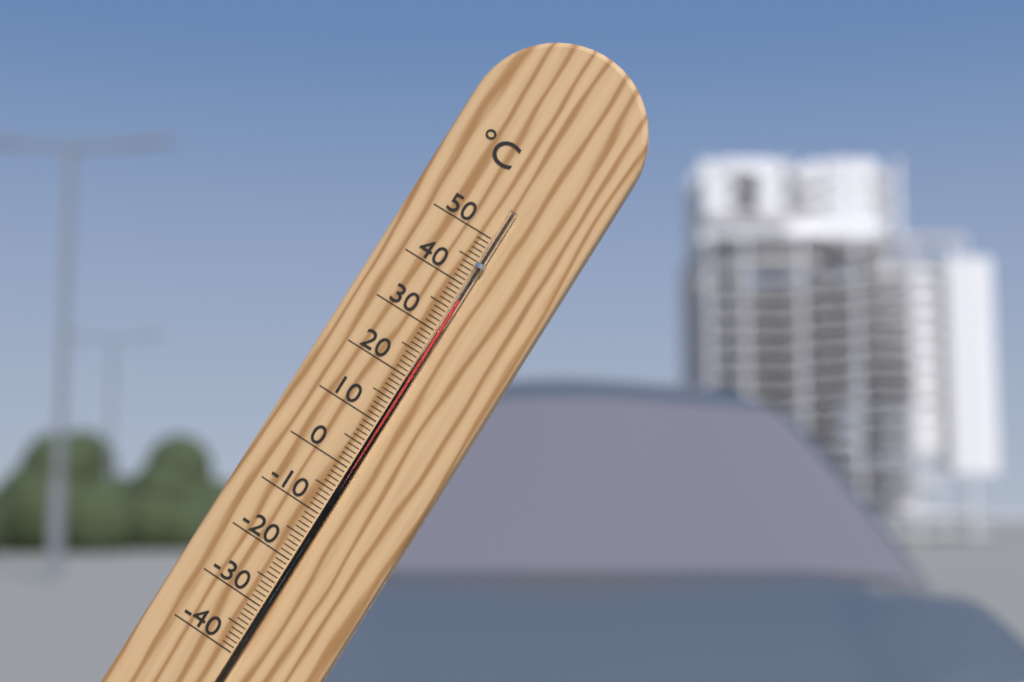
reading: 37 °C
